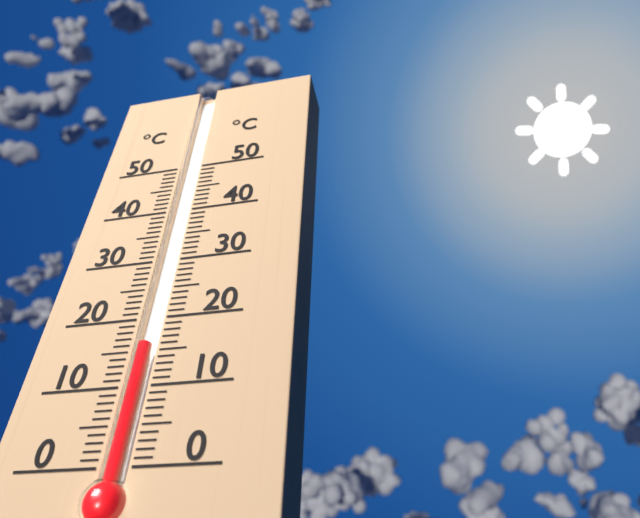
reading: 16 °C
